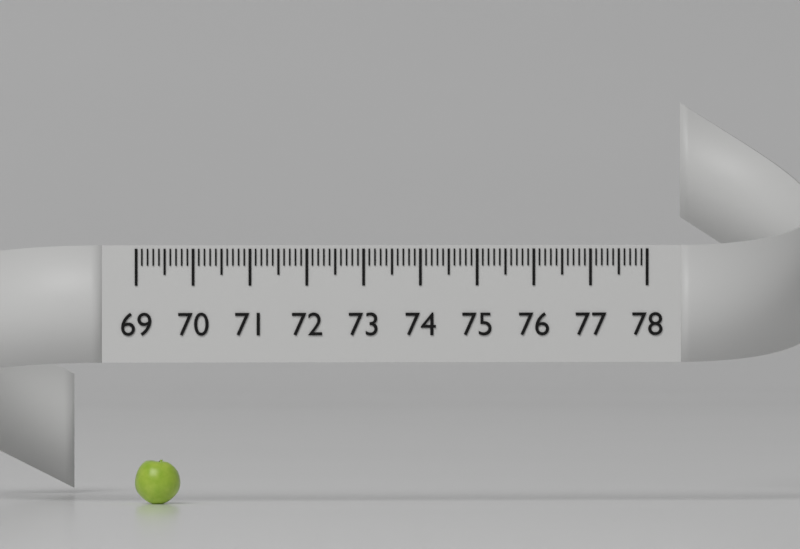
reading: 69.8 (no unit)
